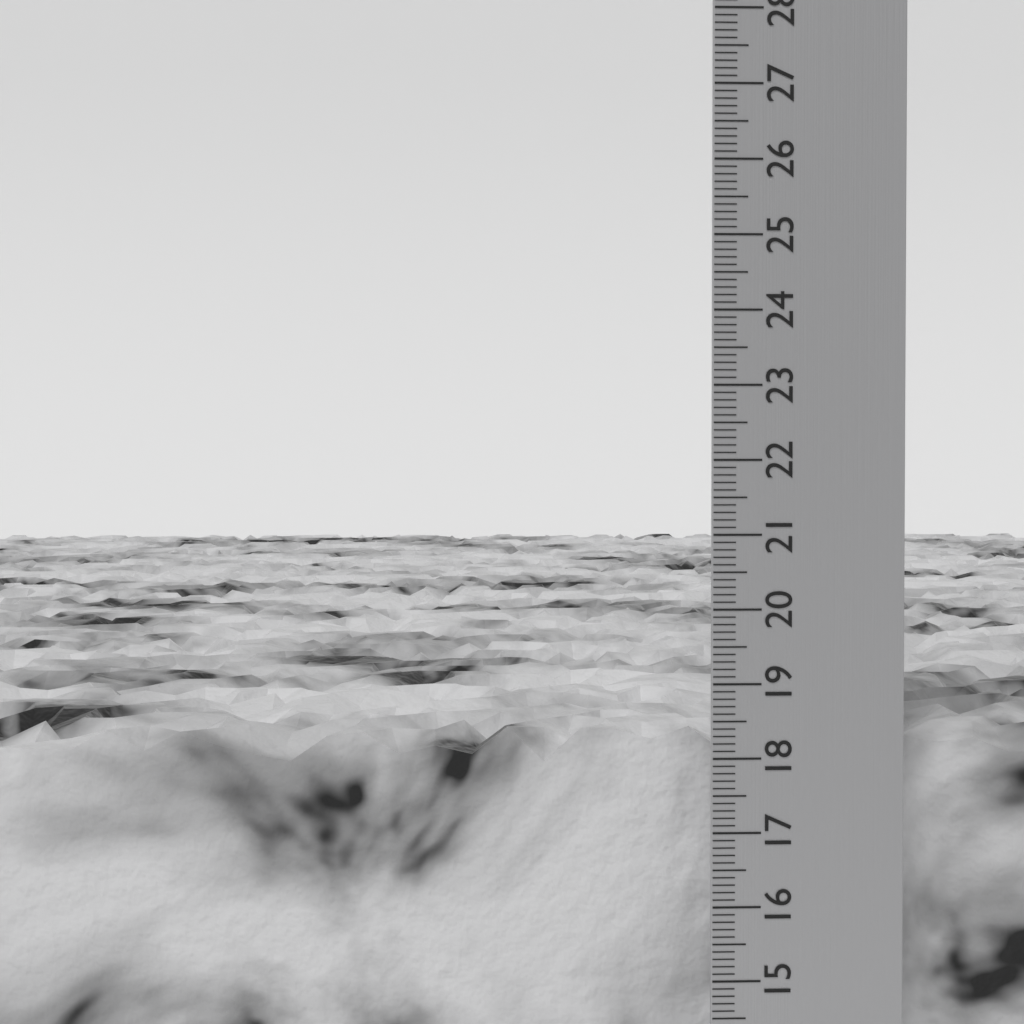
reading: 18.3 cm
